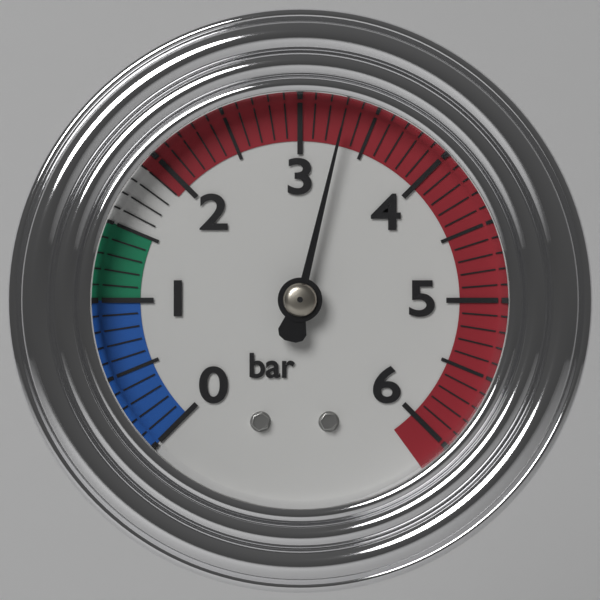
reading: 3.3 bar
